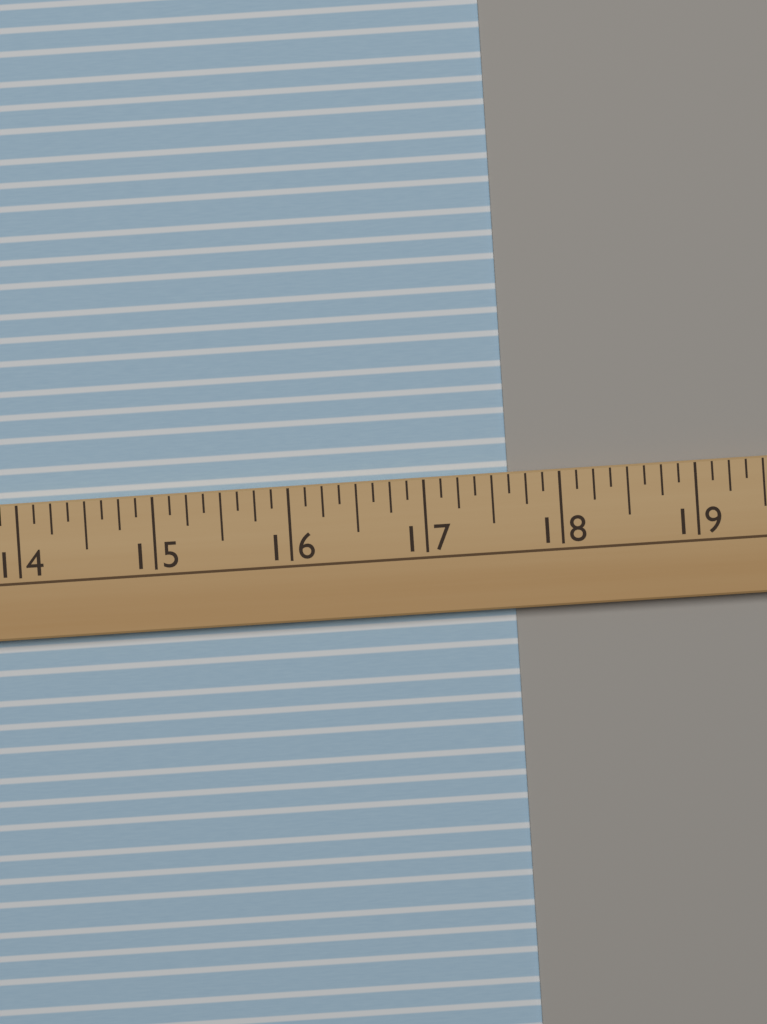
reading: 17.625 (no unit)
